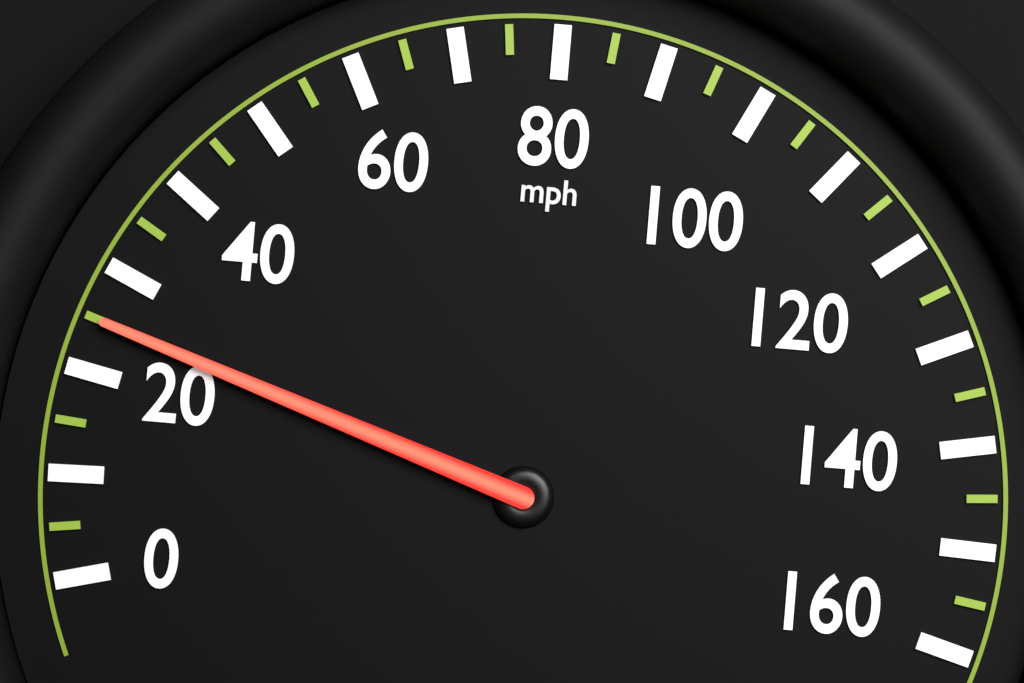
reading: 25 mph
